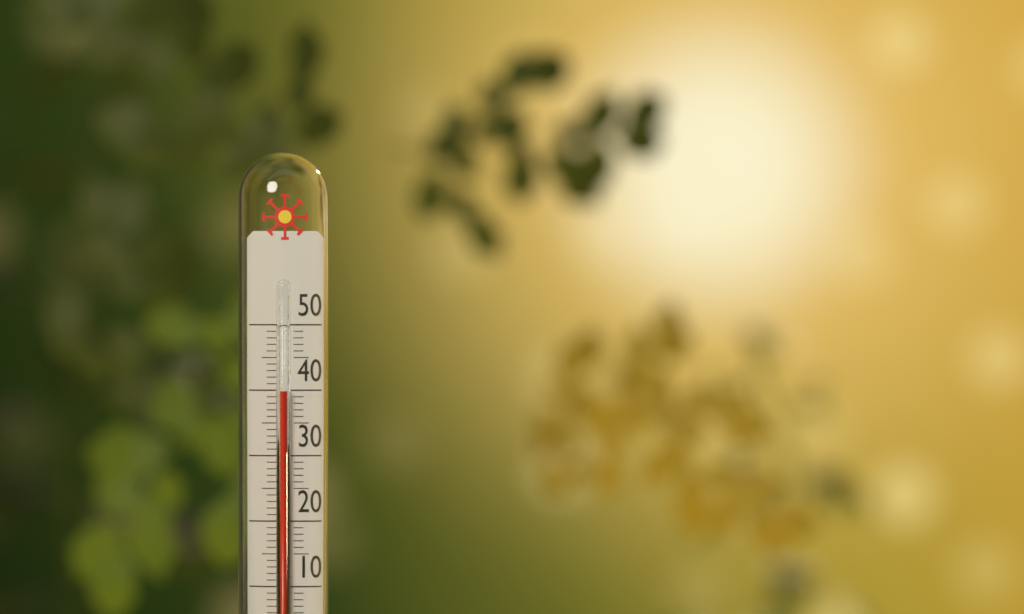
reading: 40 °C
